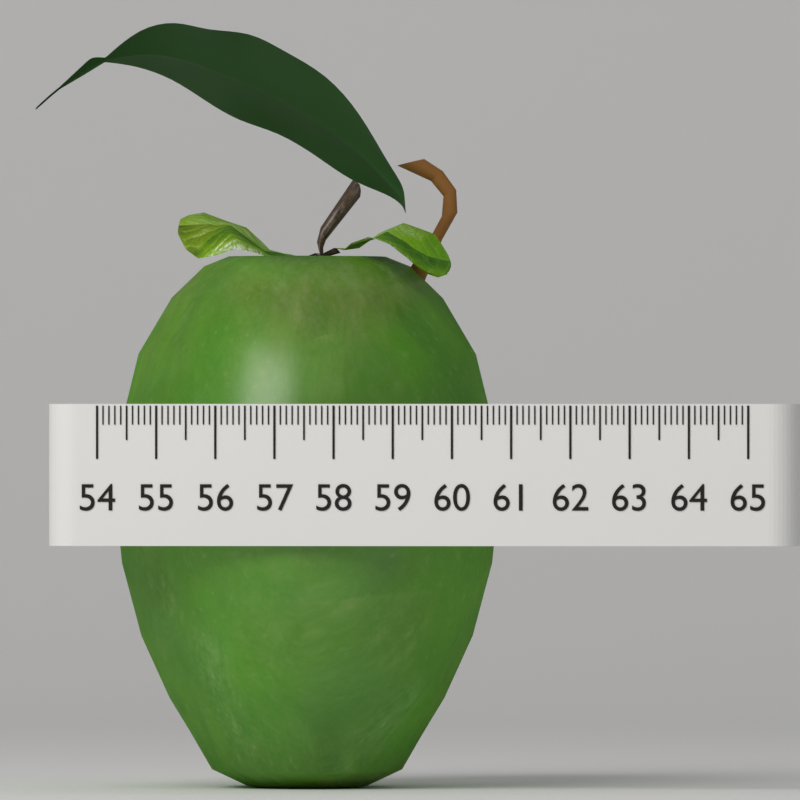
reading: 60.6 (no unit)
